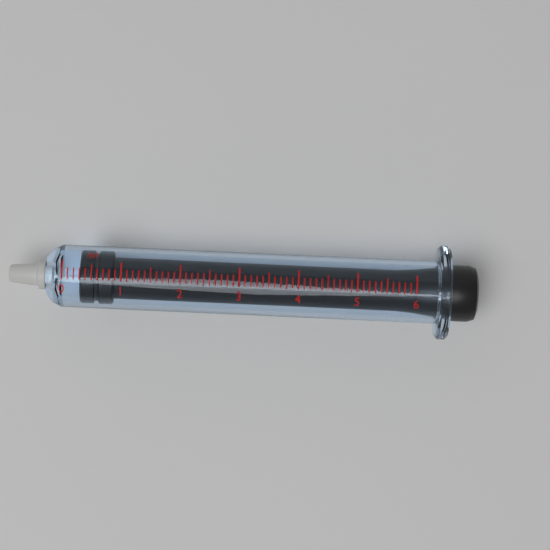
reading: 0.3 ml
